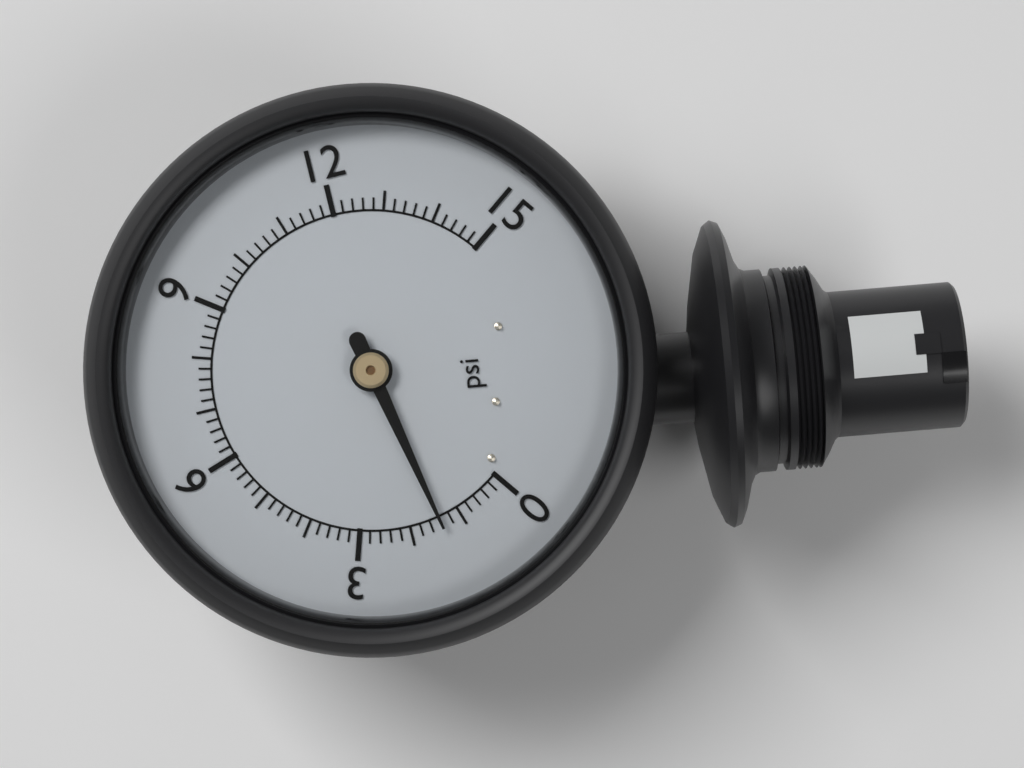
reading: 1.4 psi
